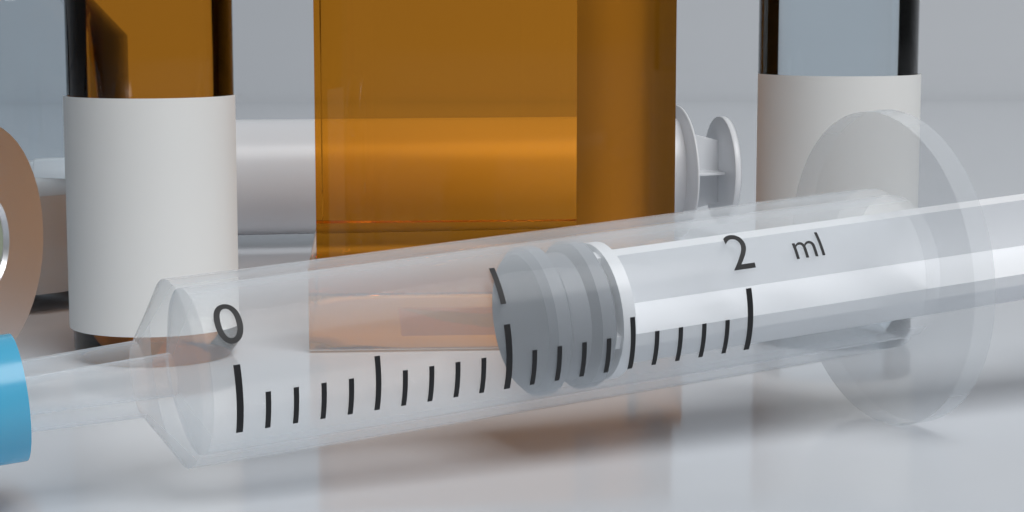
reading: 1.2 ml
